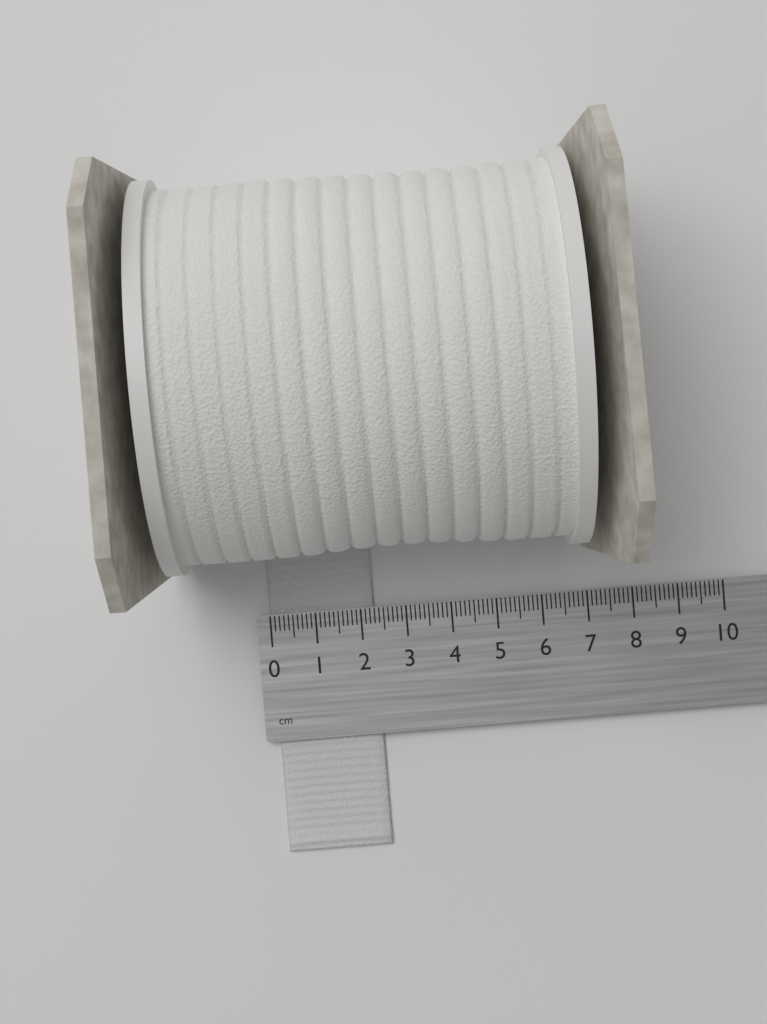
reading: 2.3 cm
